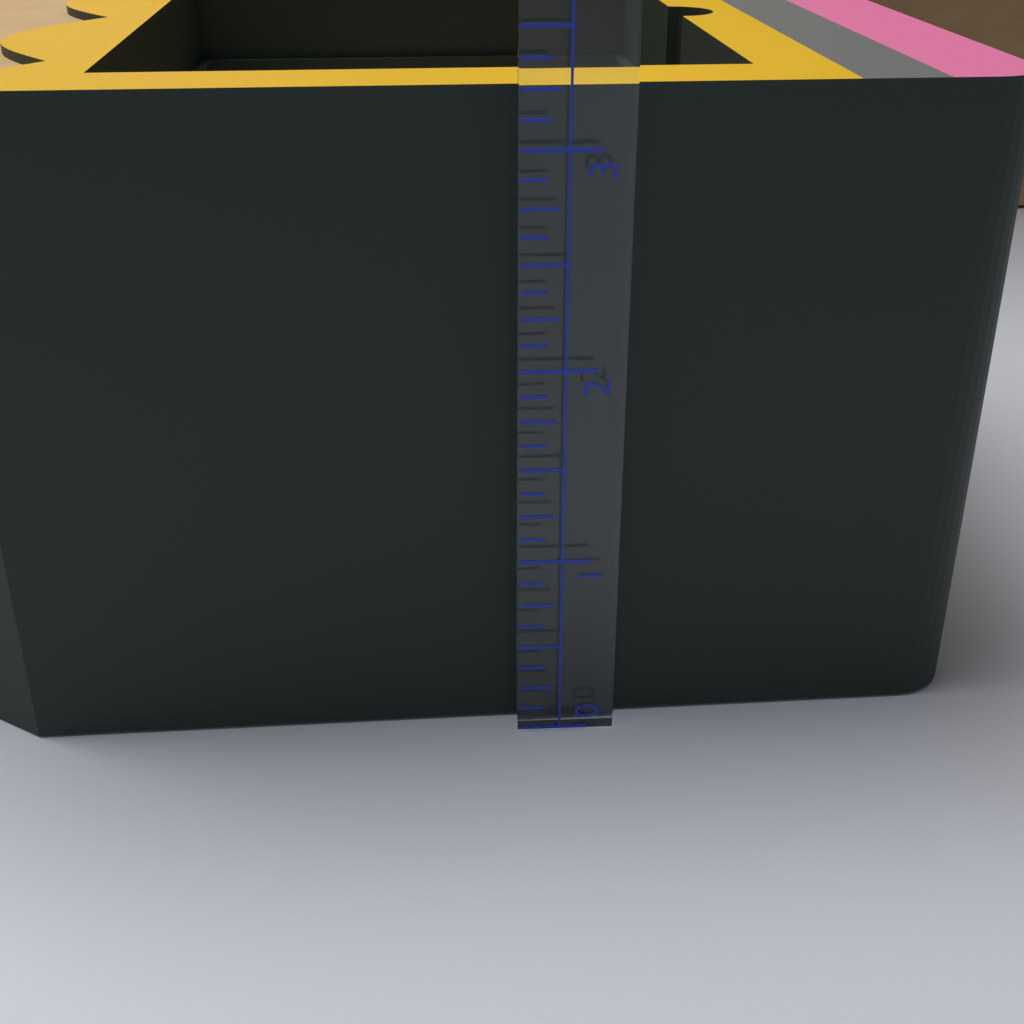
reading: 3.250 (no unit)
